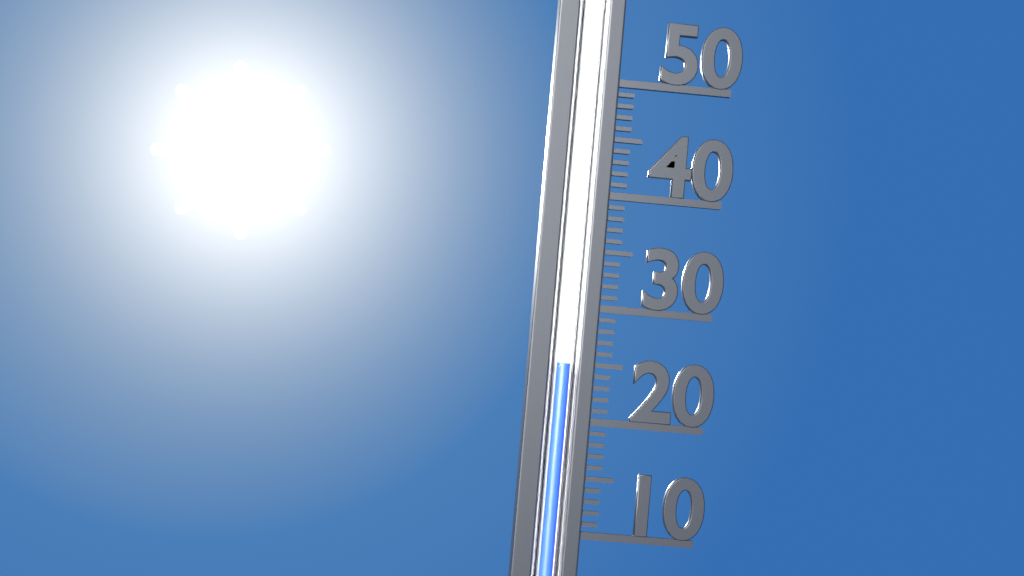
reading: 25 (no unit)
